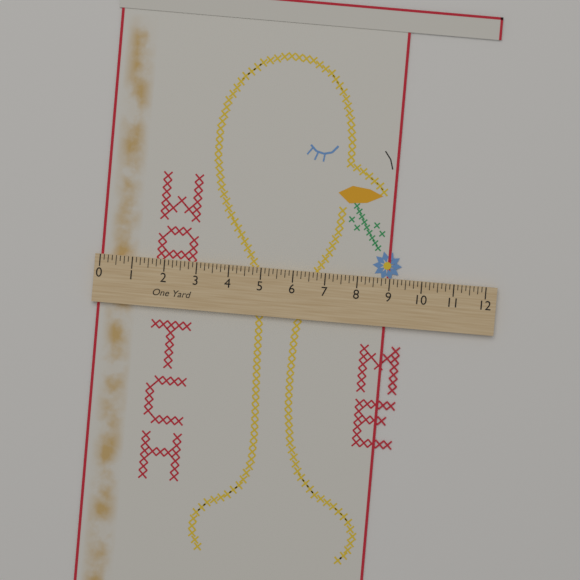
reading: 9.000 in
